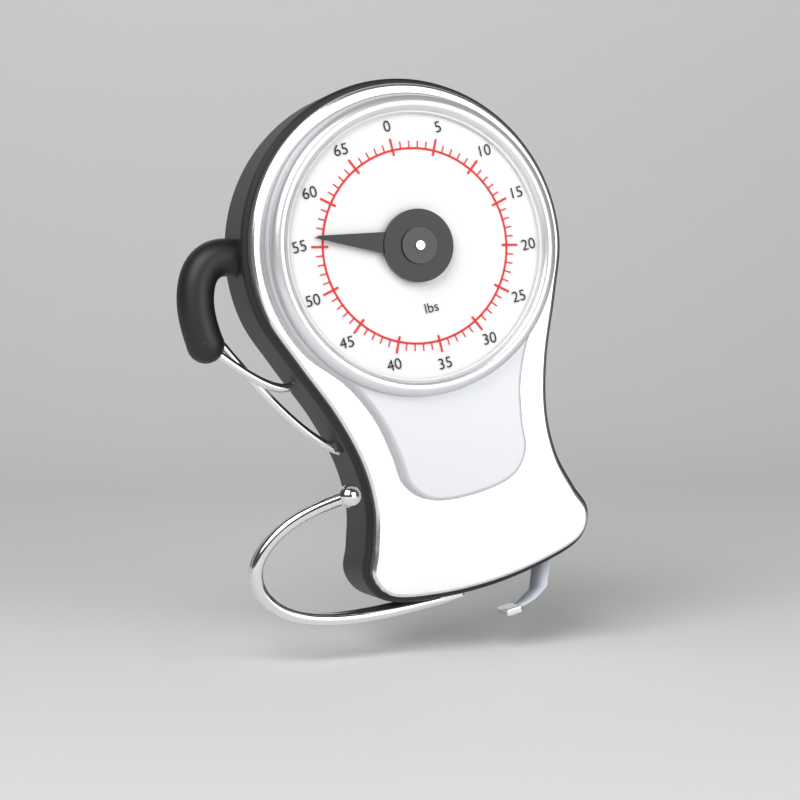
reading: 56 lbs
